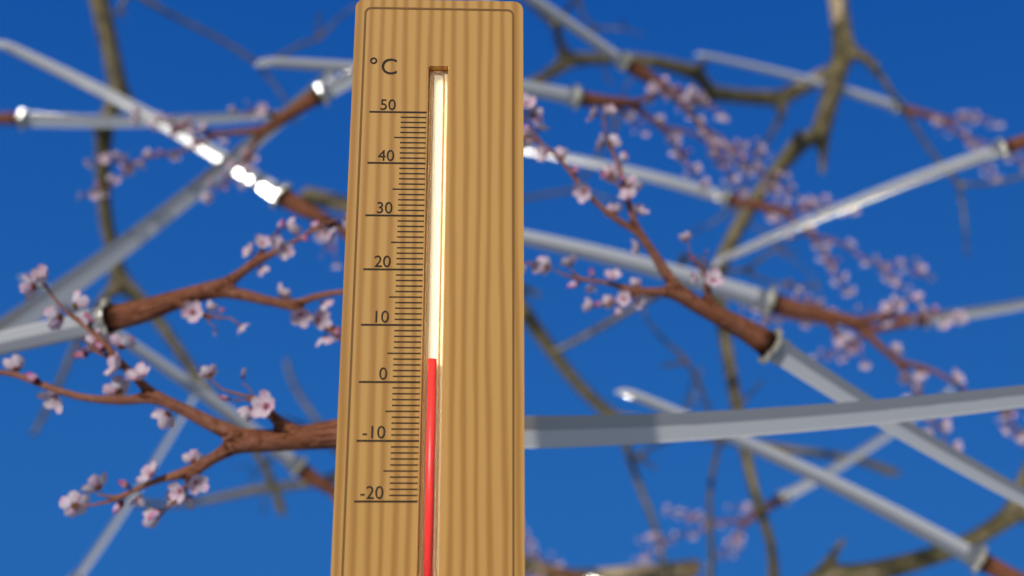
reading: 4 °C
